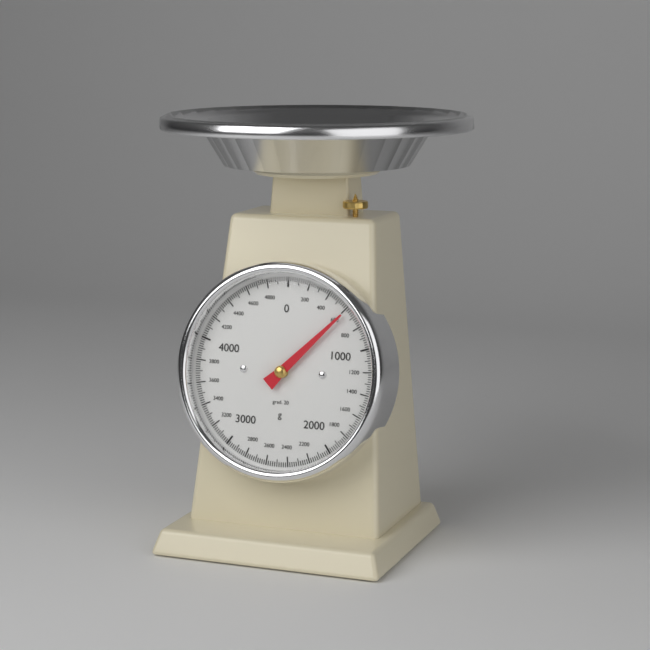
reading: 620 g
